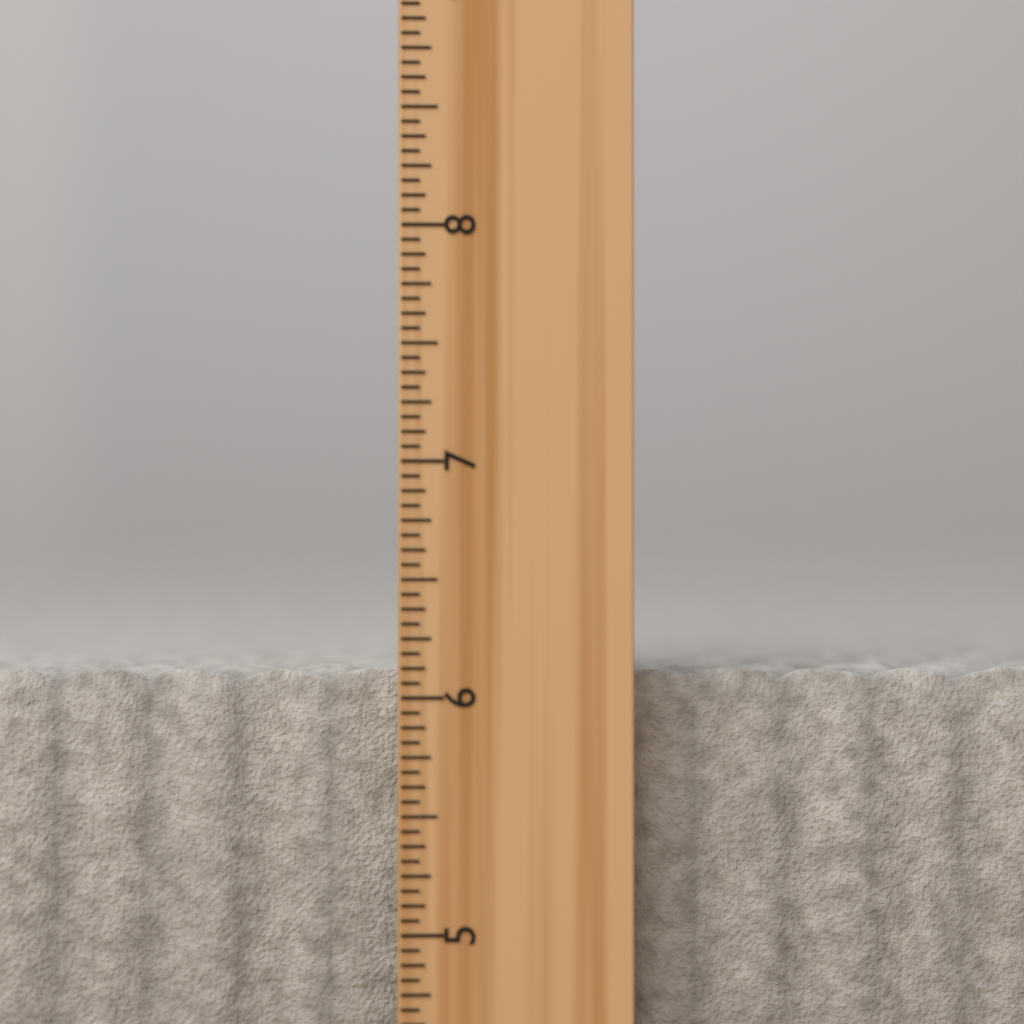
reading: 6.1250 inch
